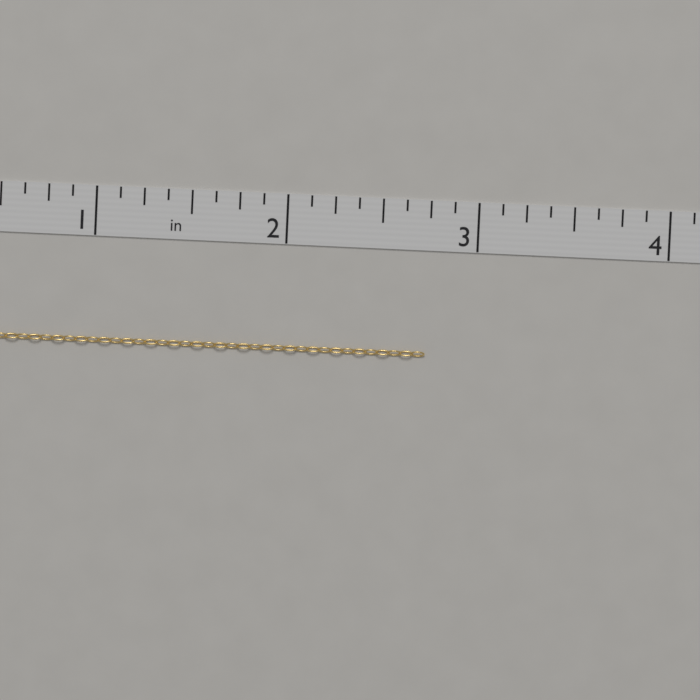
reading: 2.750 in
